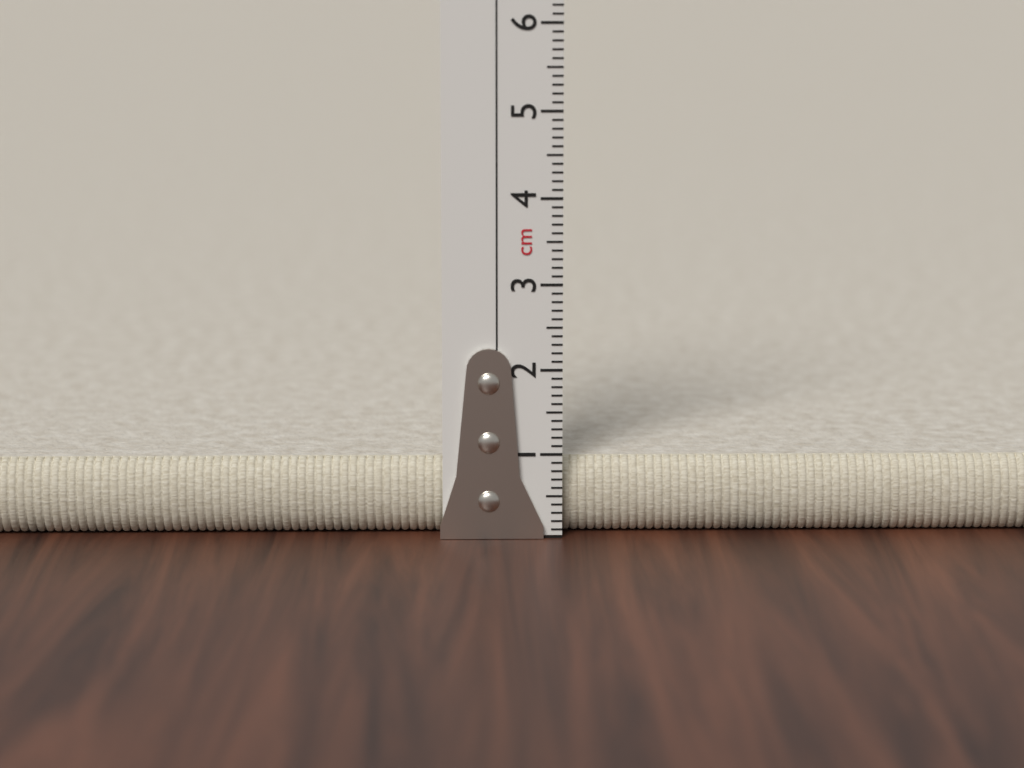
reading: 0.9 cm
